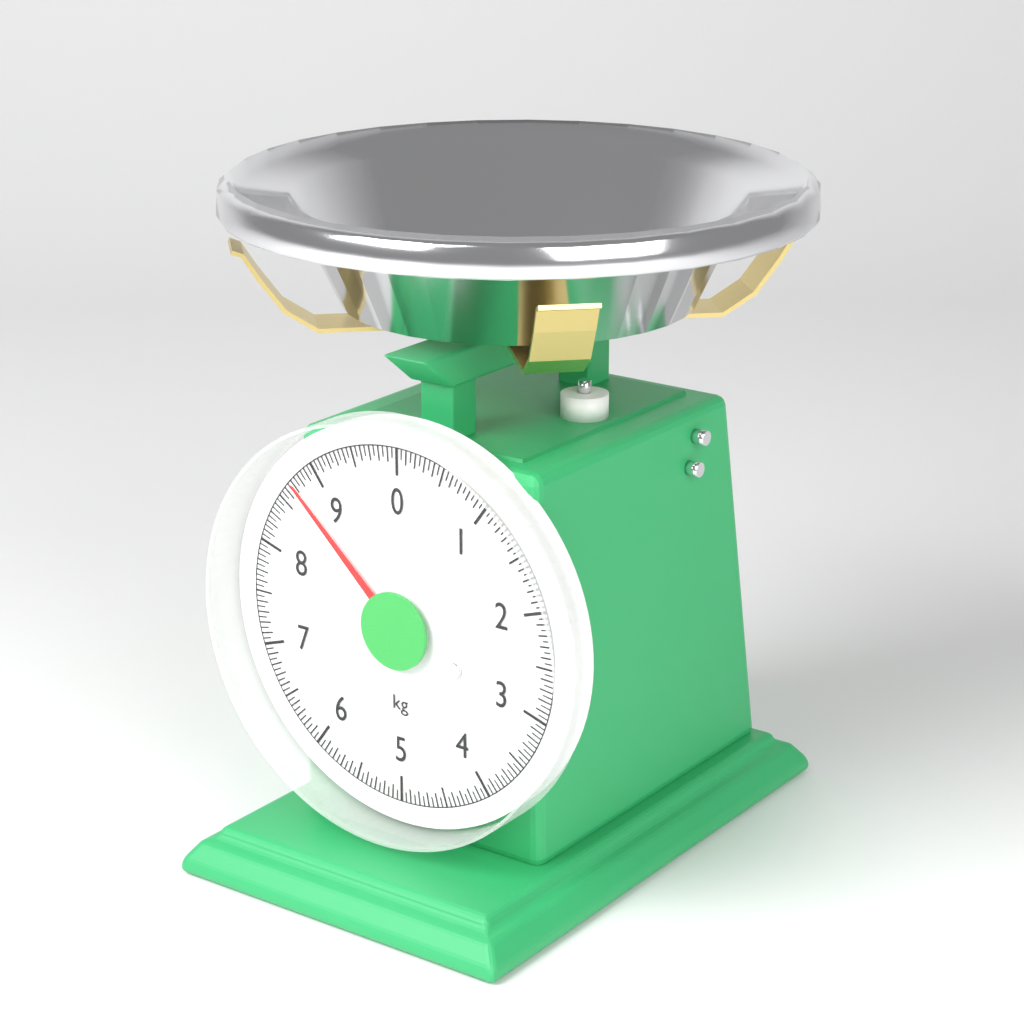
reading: 8.70 kg
